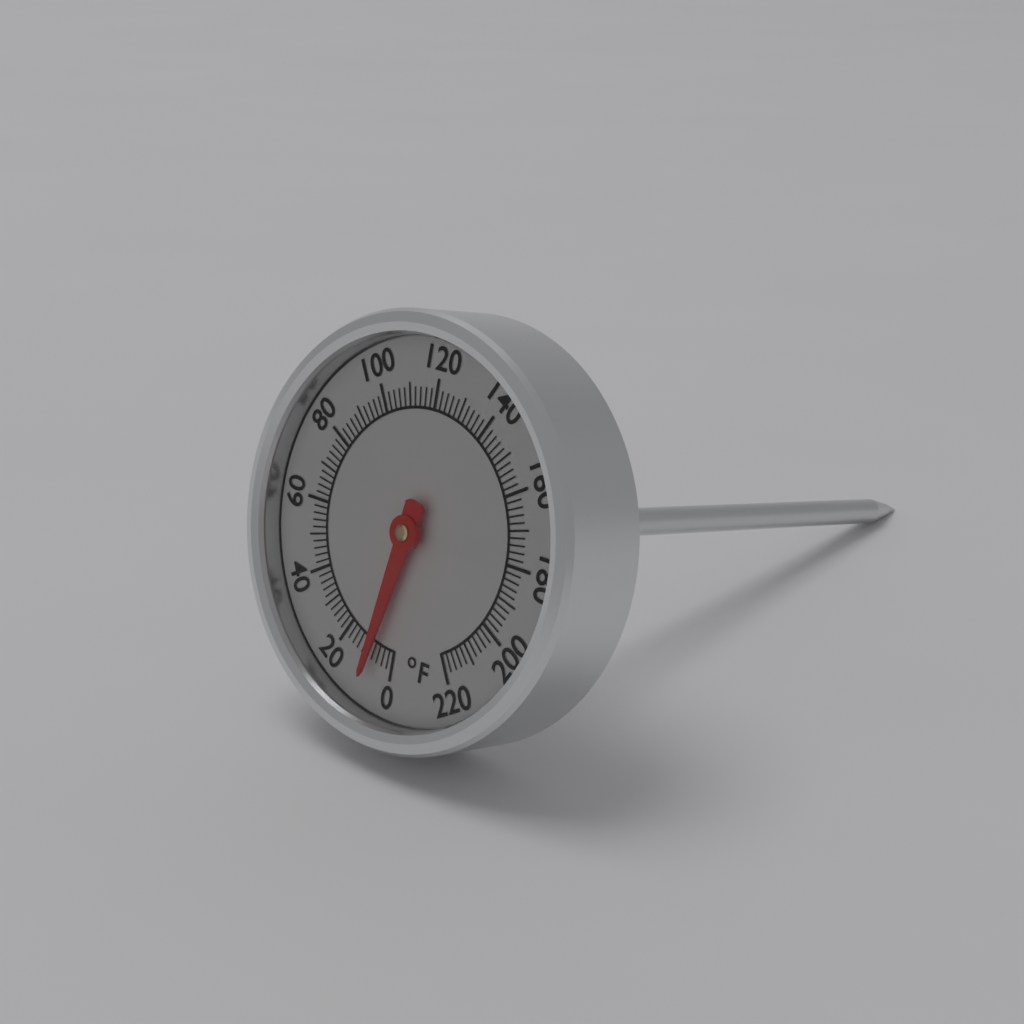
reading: 8 °F
